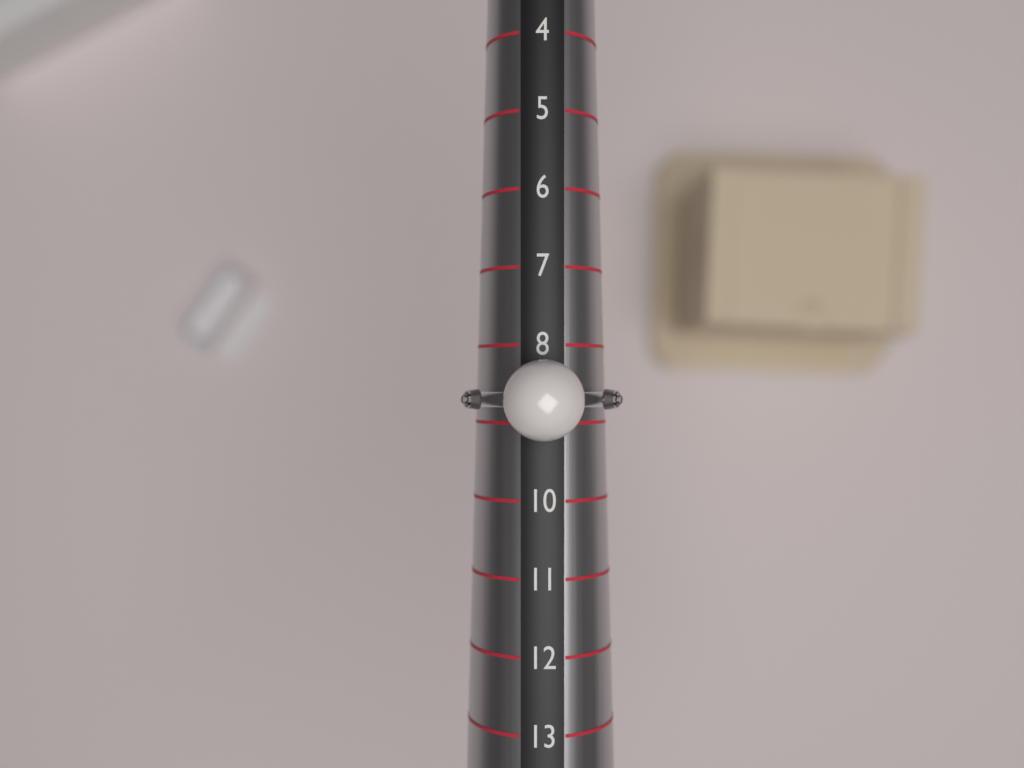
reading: 8.8 (no unit)
